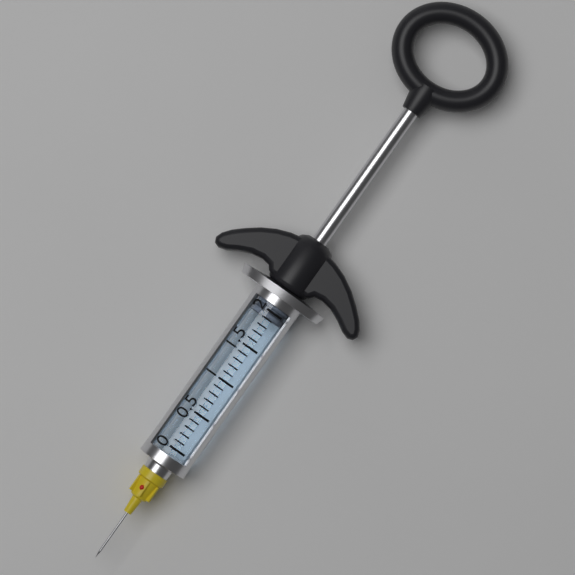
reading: 1.9 (no unit)
